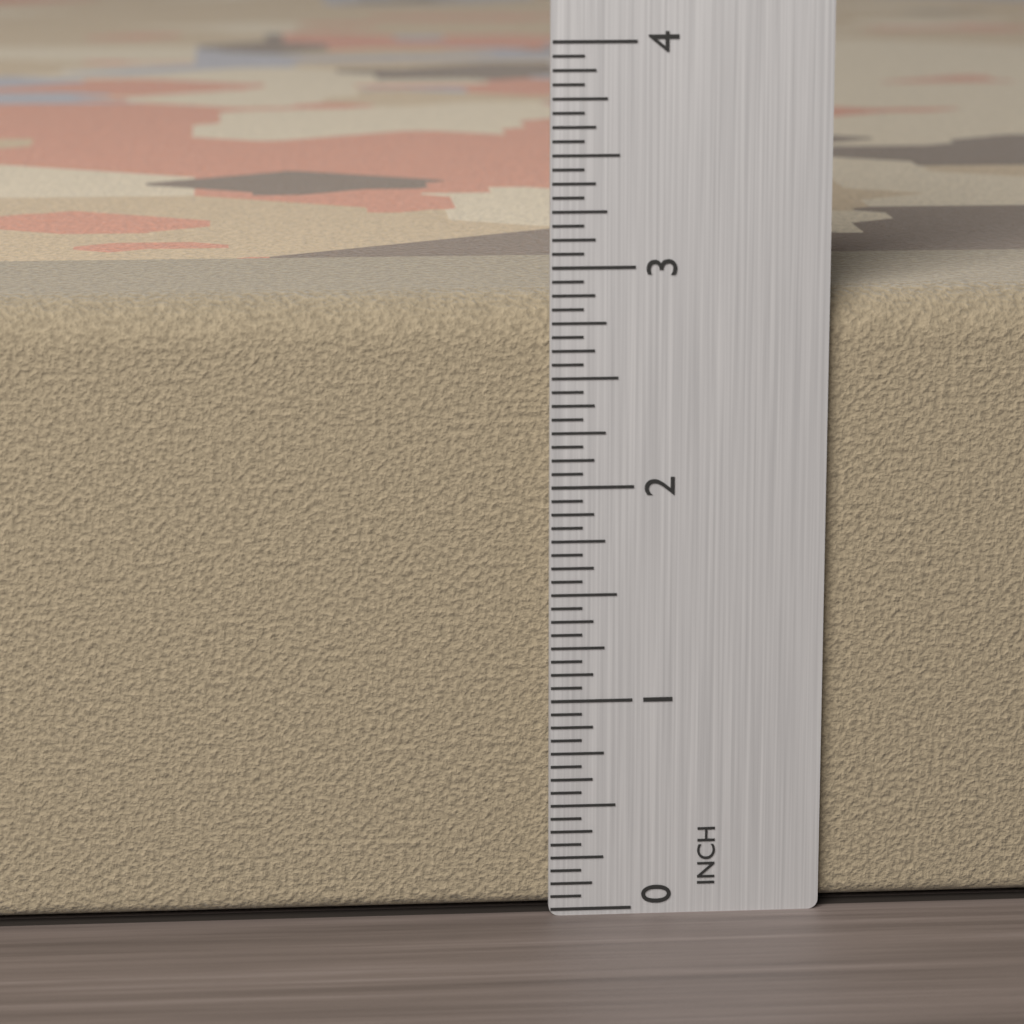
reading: 2.8750 in
